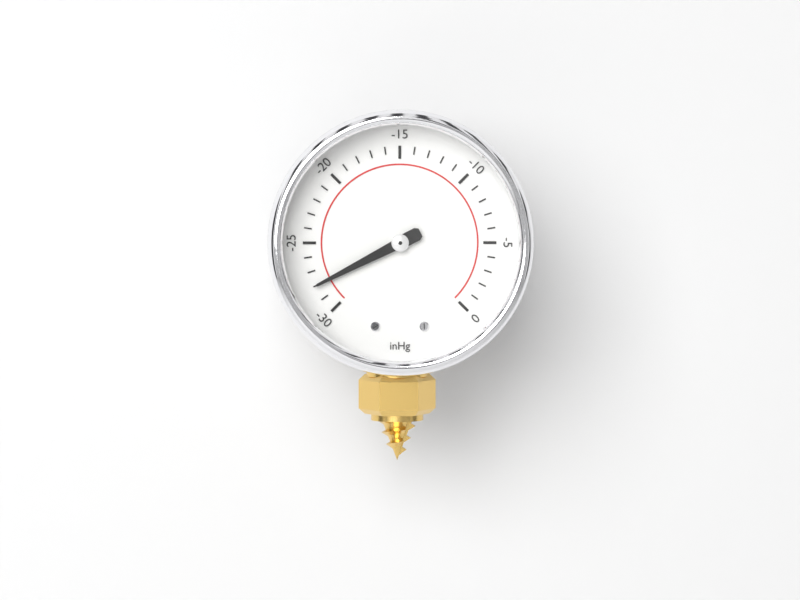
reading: -28 inHg
